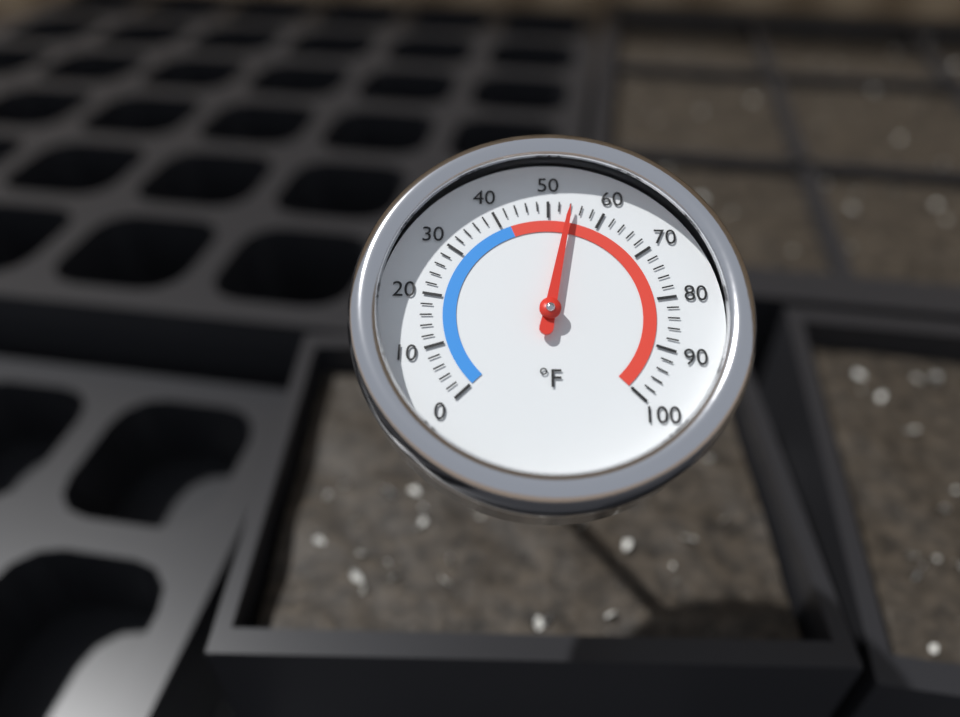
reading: 54 °F
